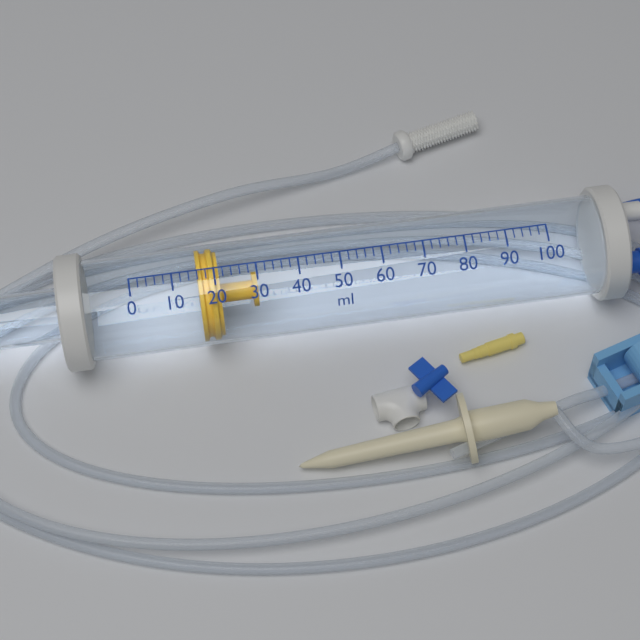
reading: 16 ml
